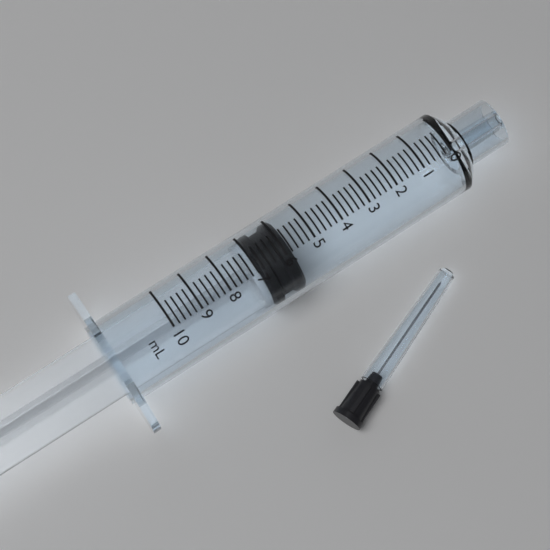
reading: 5.8 ml
